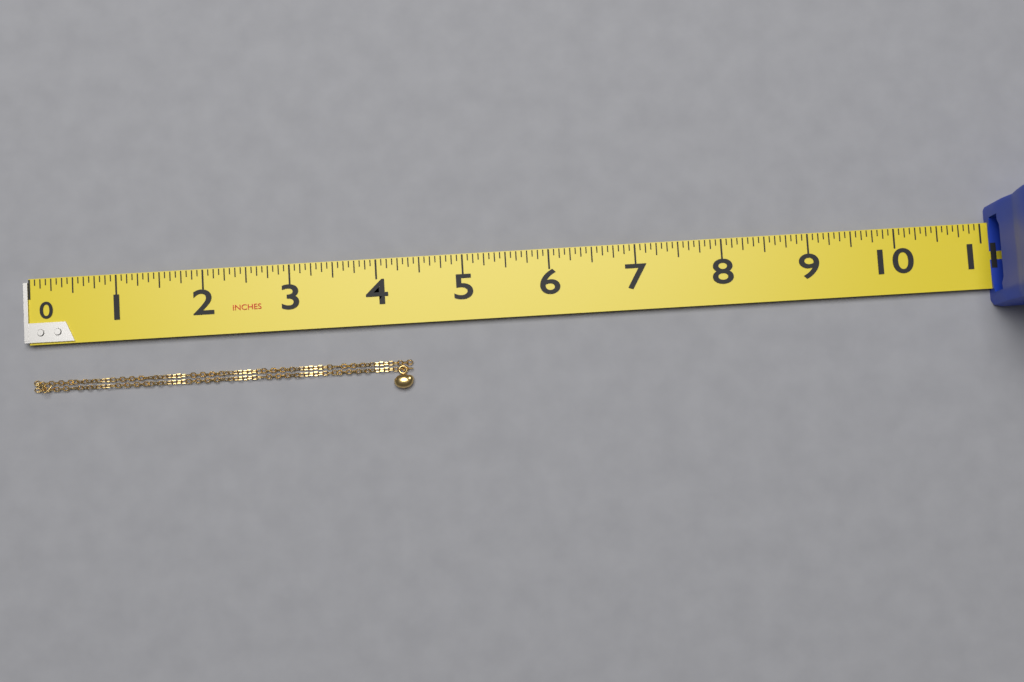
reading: 4.3750 in
